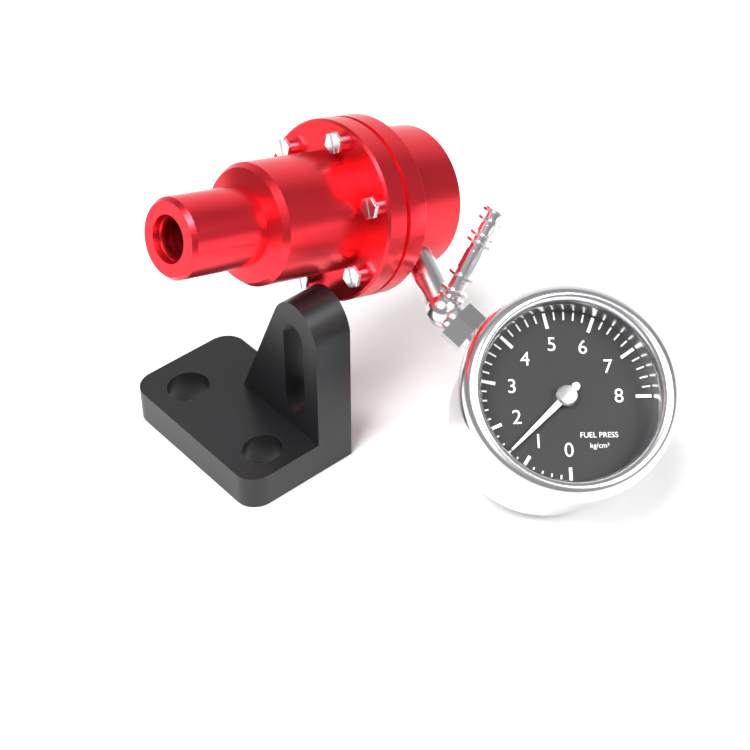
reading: 1.4 kg/cm²
